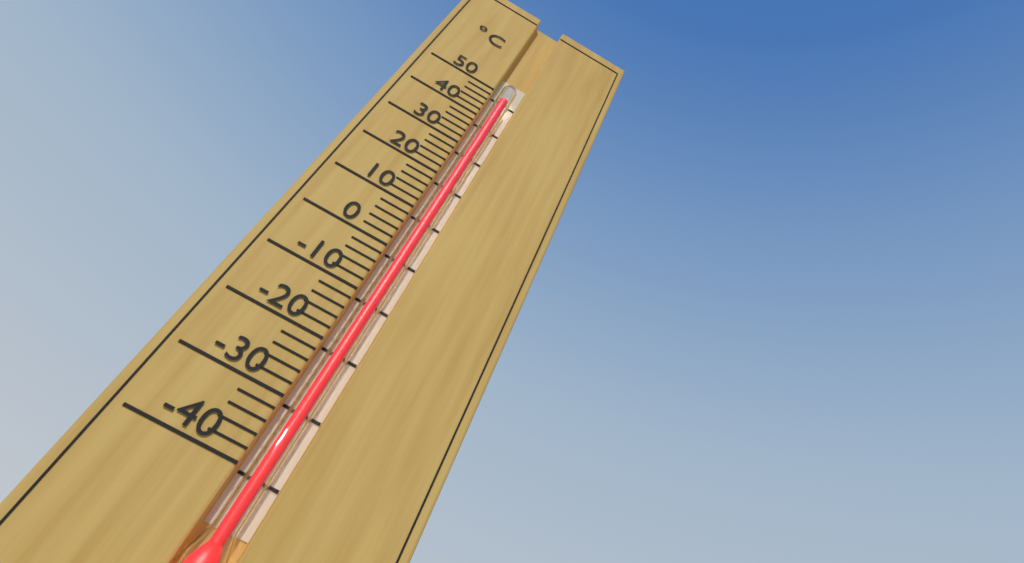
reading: 48 °C
